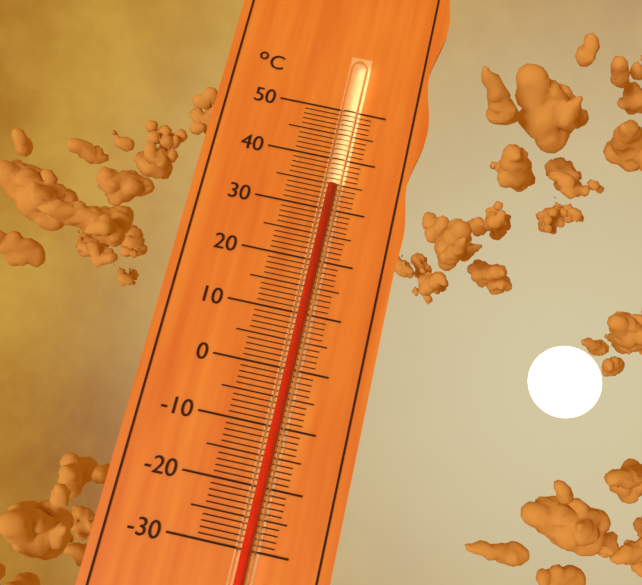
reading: 34 °C
